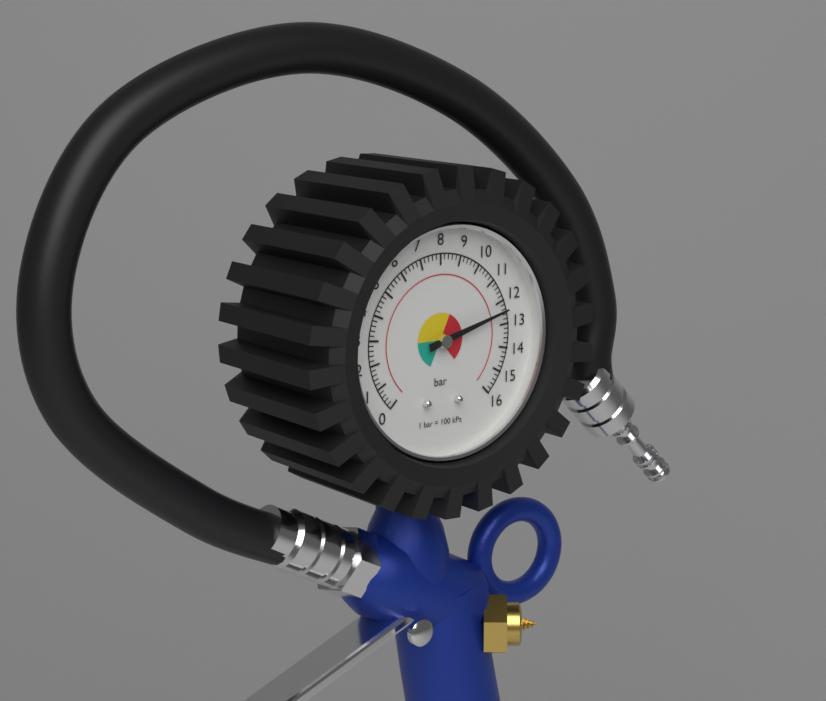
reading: 12.4 bar
